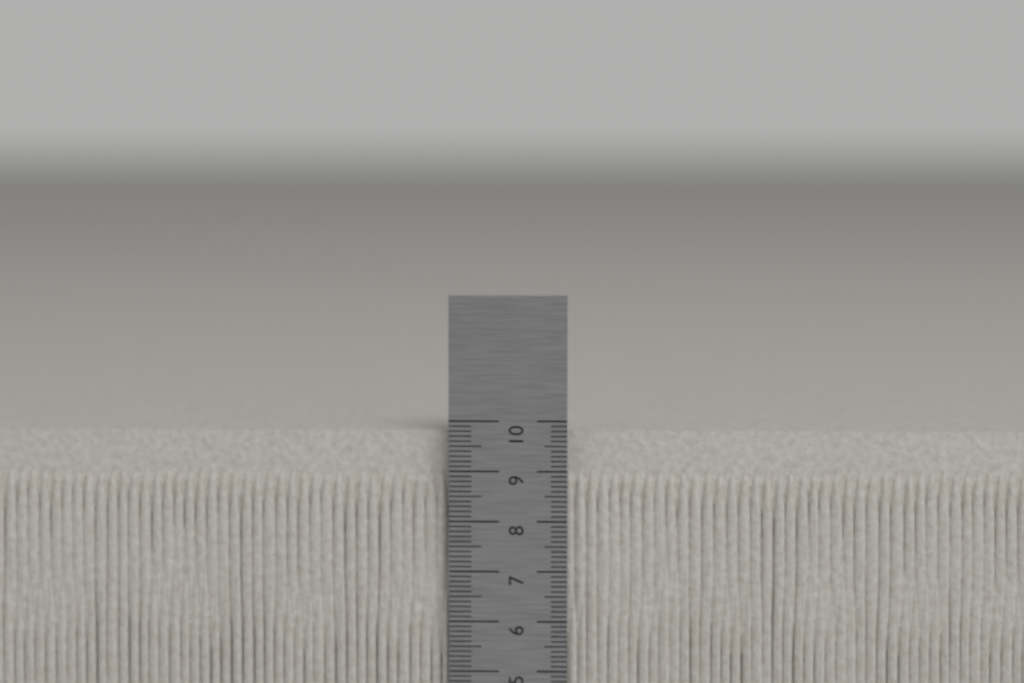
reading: 9.8 cm
